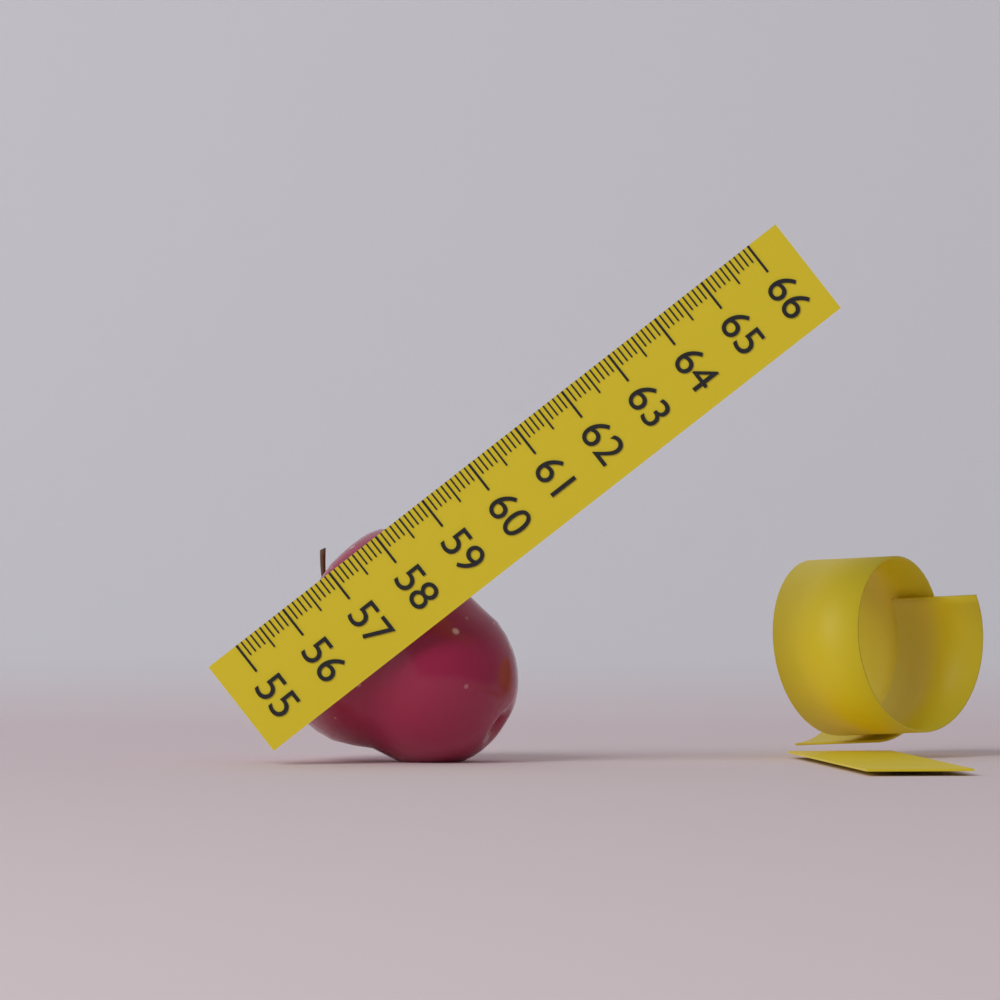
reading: 58.7 (no unit)
